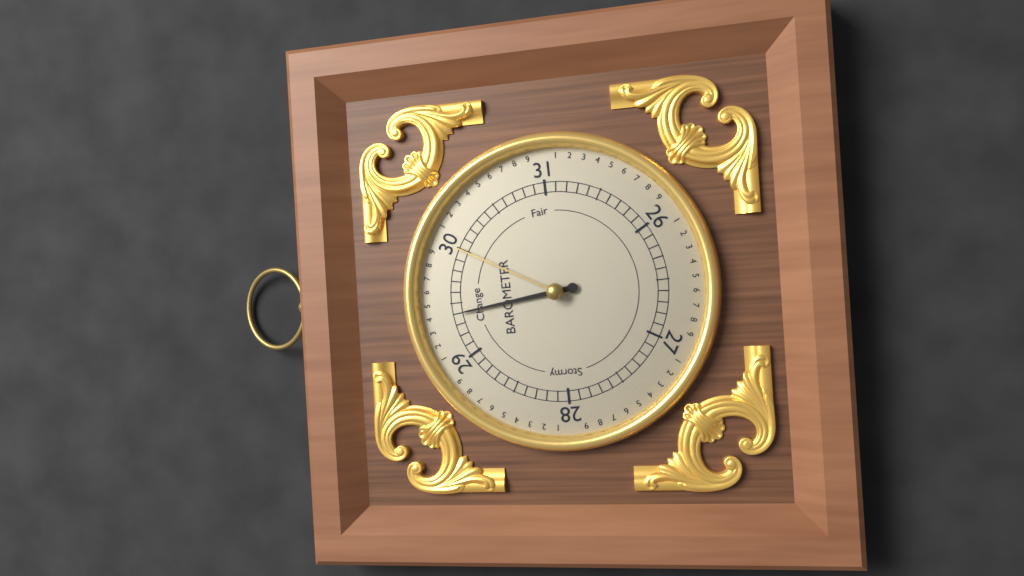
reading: 29.4 (no unit)
